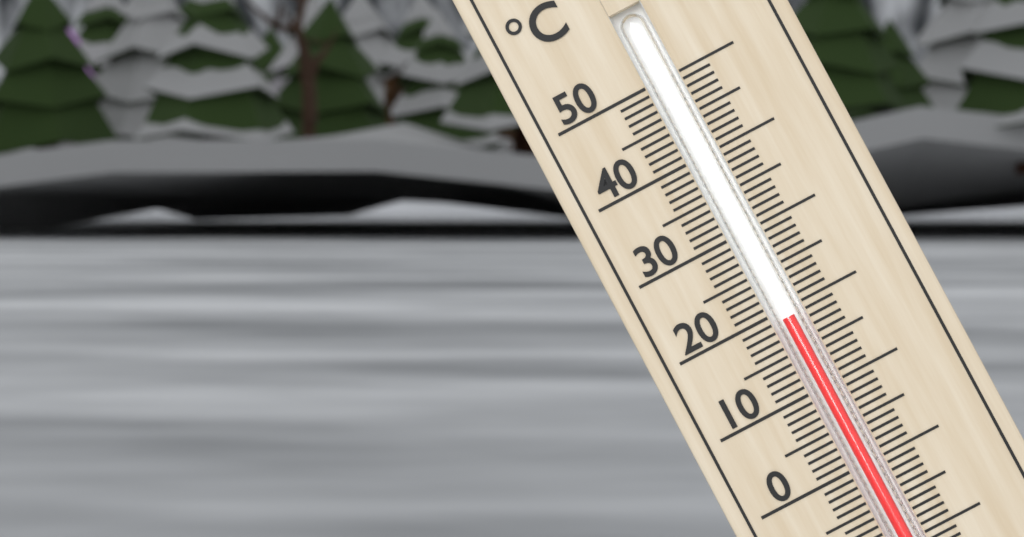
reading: 19 °C
